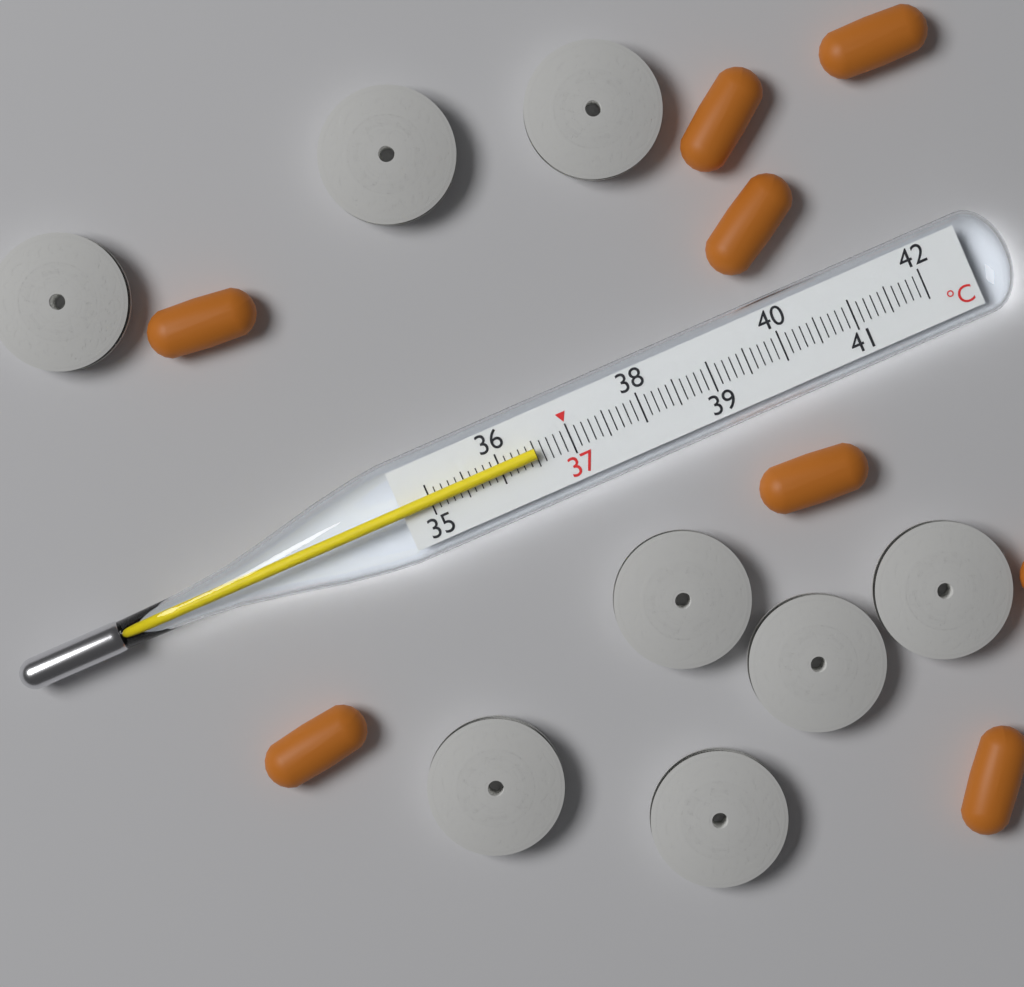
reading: 36.5 °C
